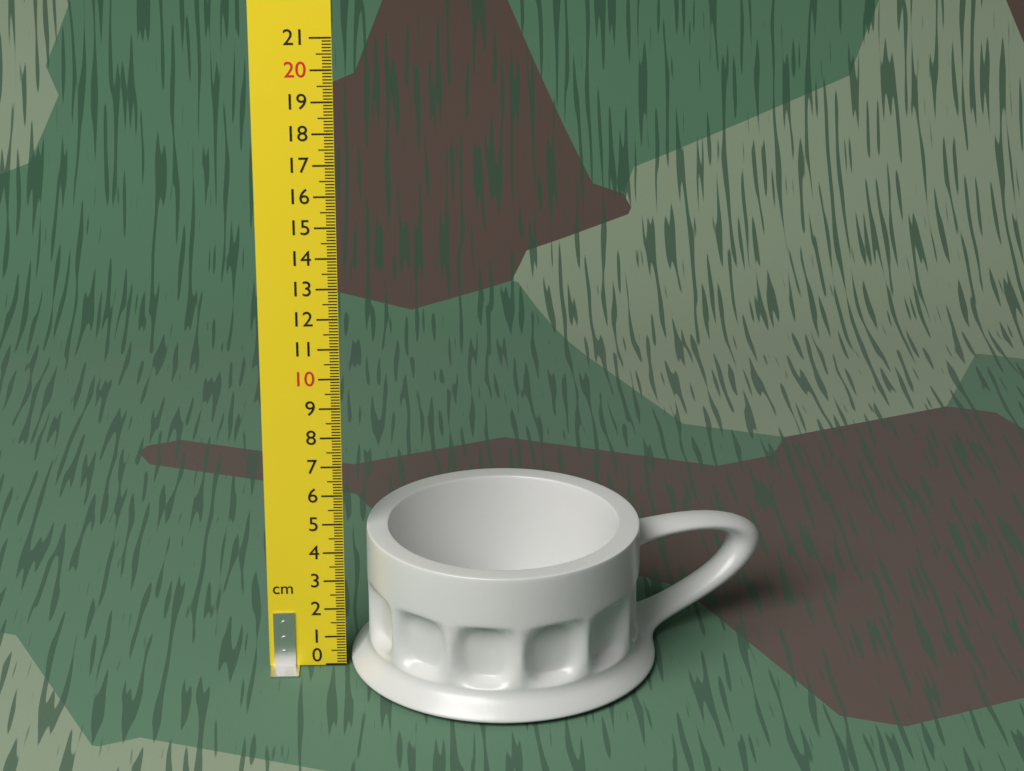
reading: 4.8 cm
